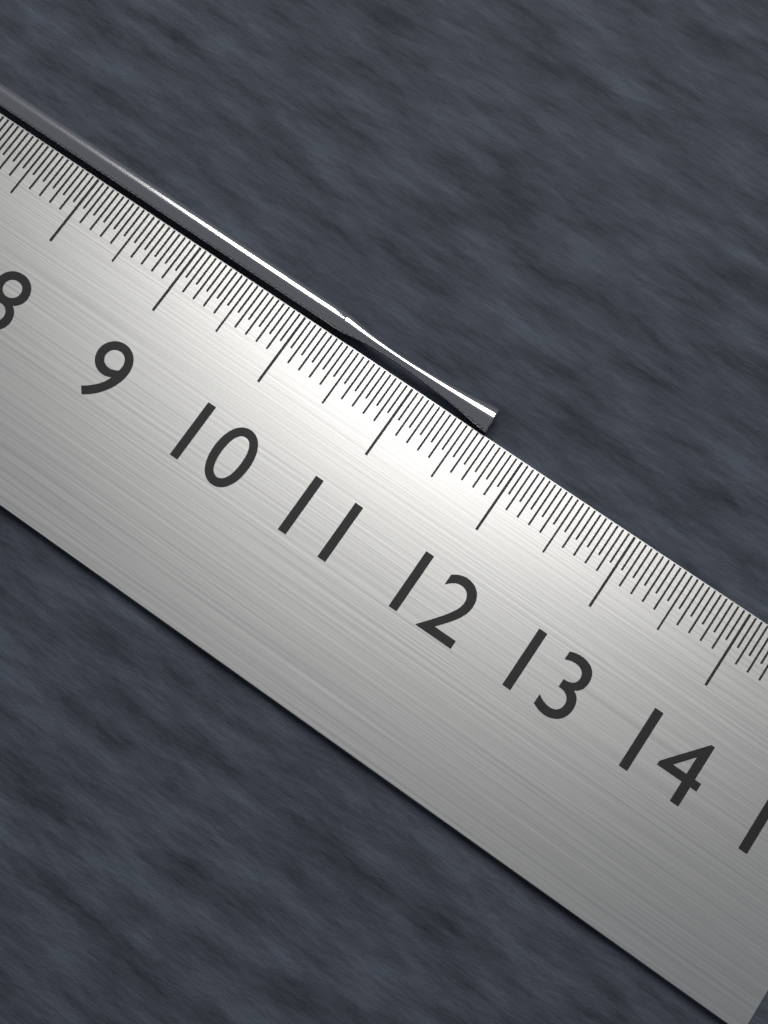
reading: 11.65 cm
